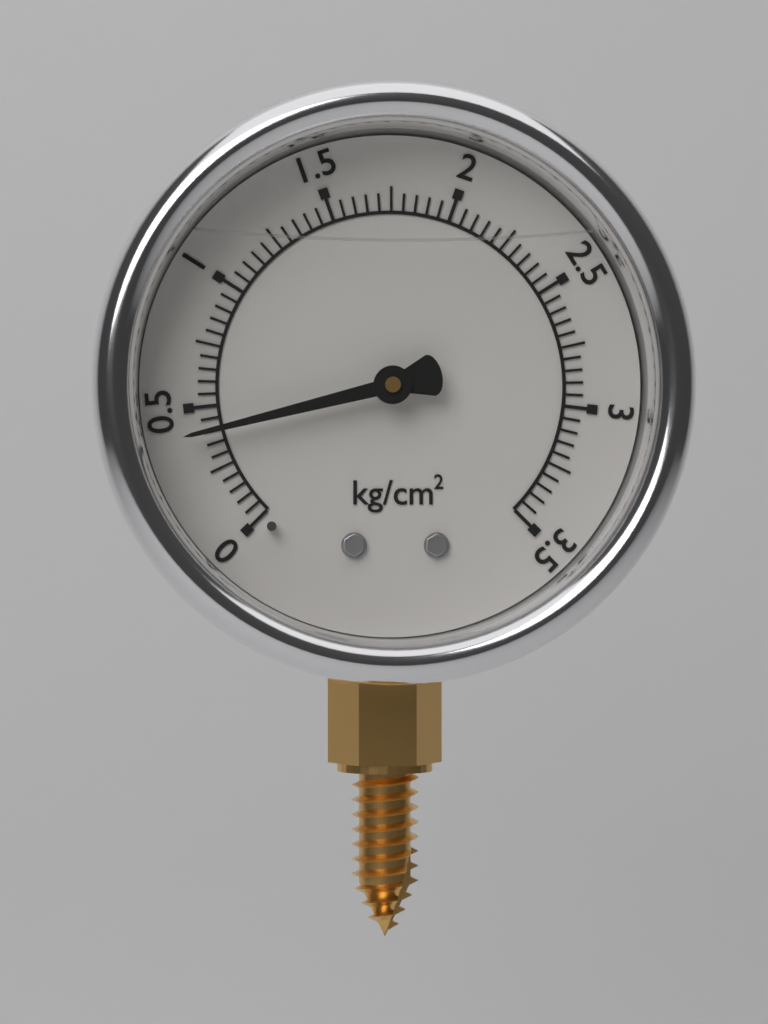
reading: 0.40 kg/cm²
